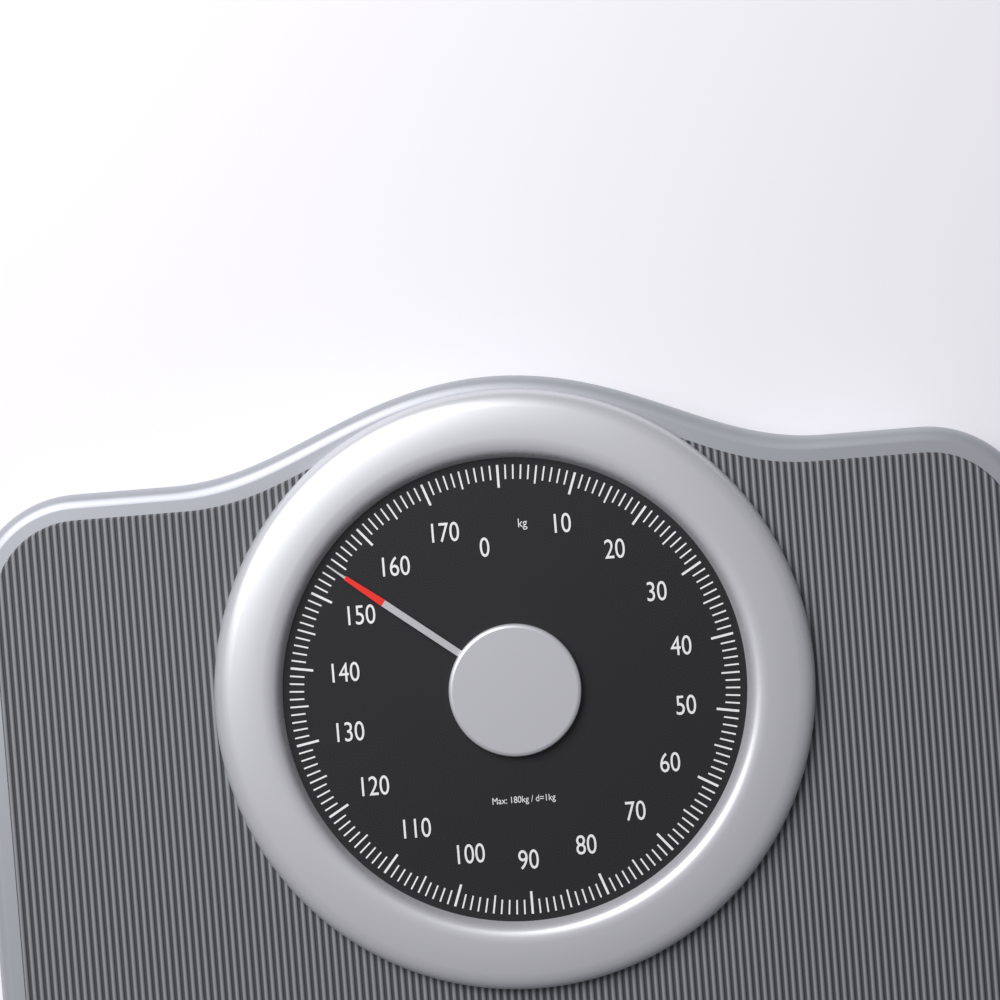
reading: 154 kg
